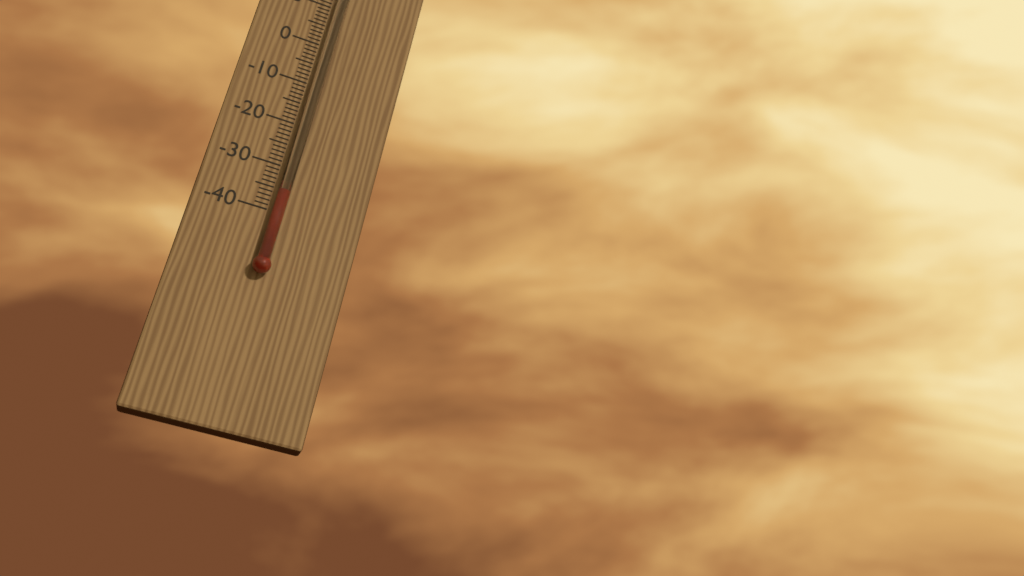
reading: -36 °C
